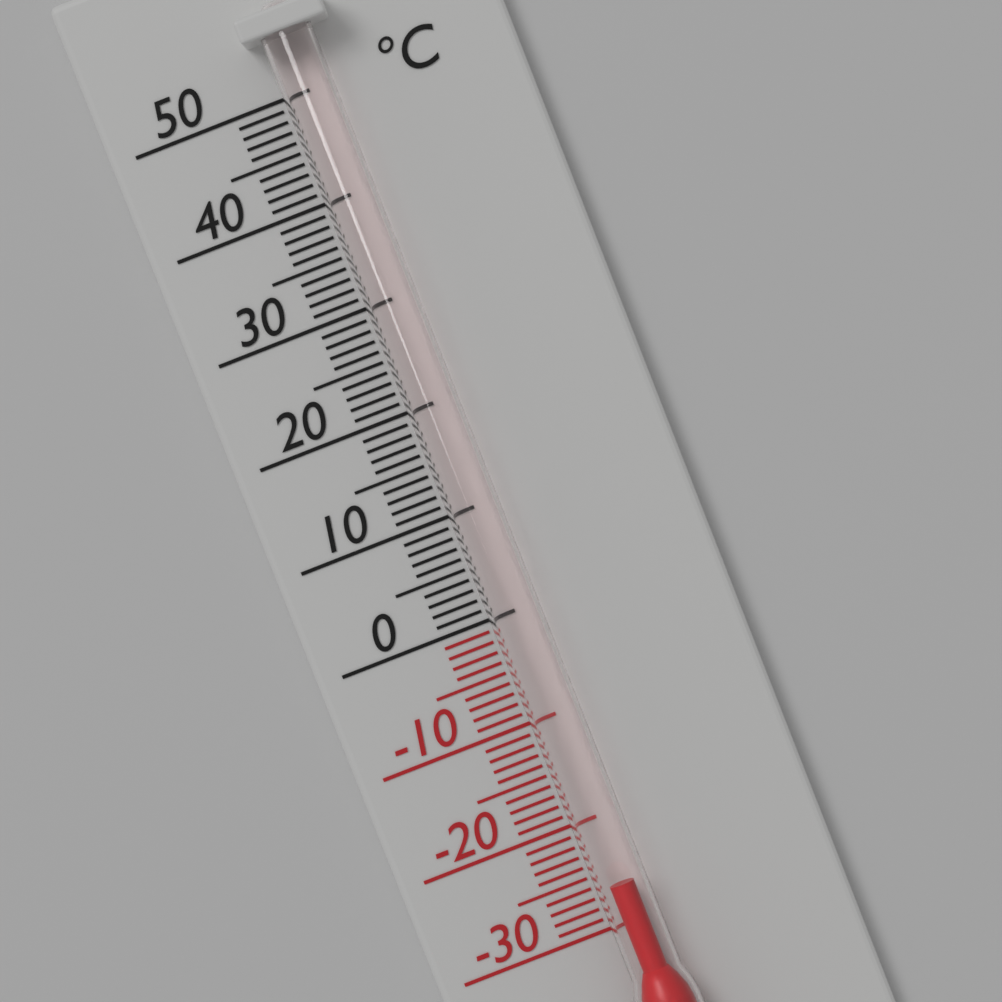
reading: -26 °C
